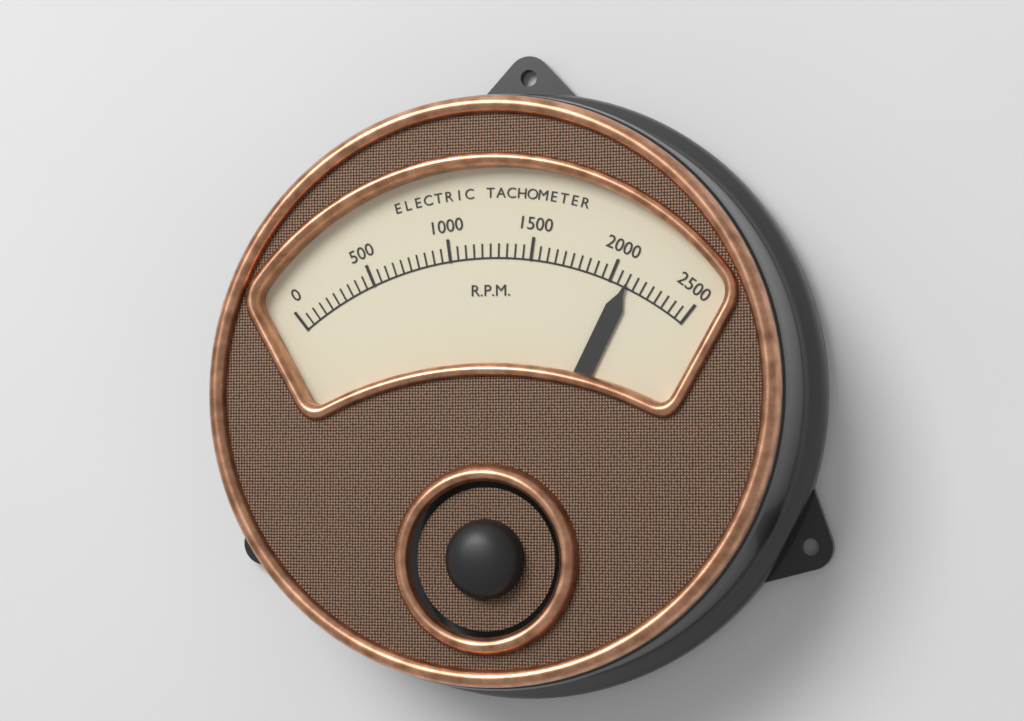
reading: 2100 RPM
